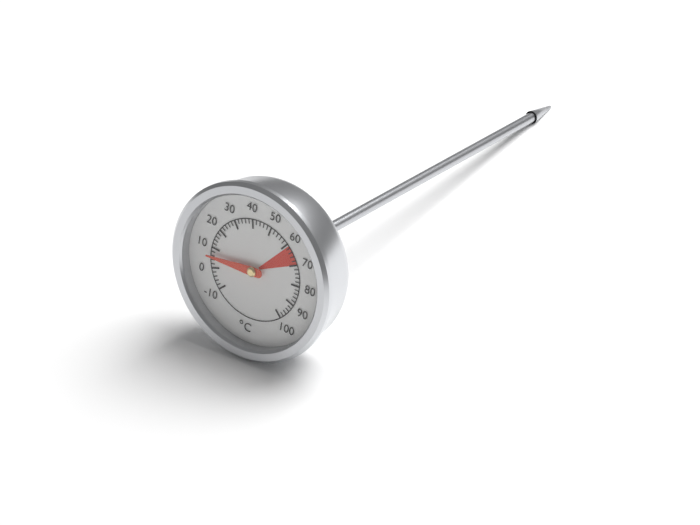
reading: 6 °C
